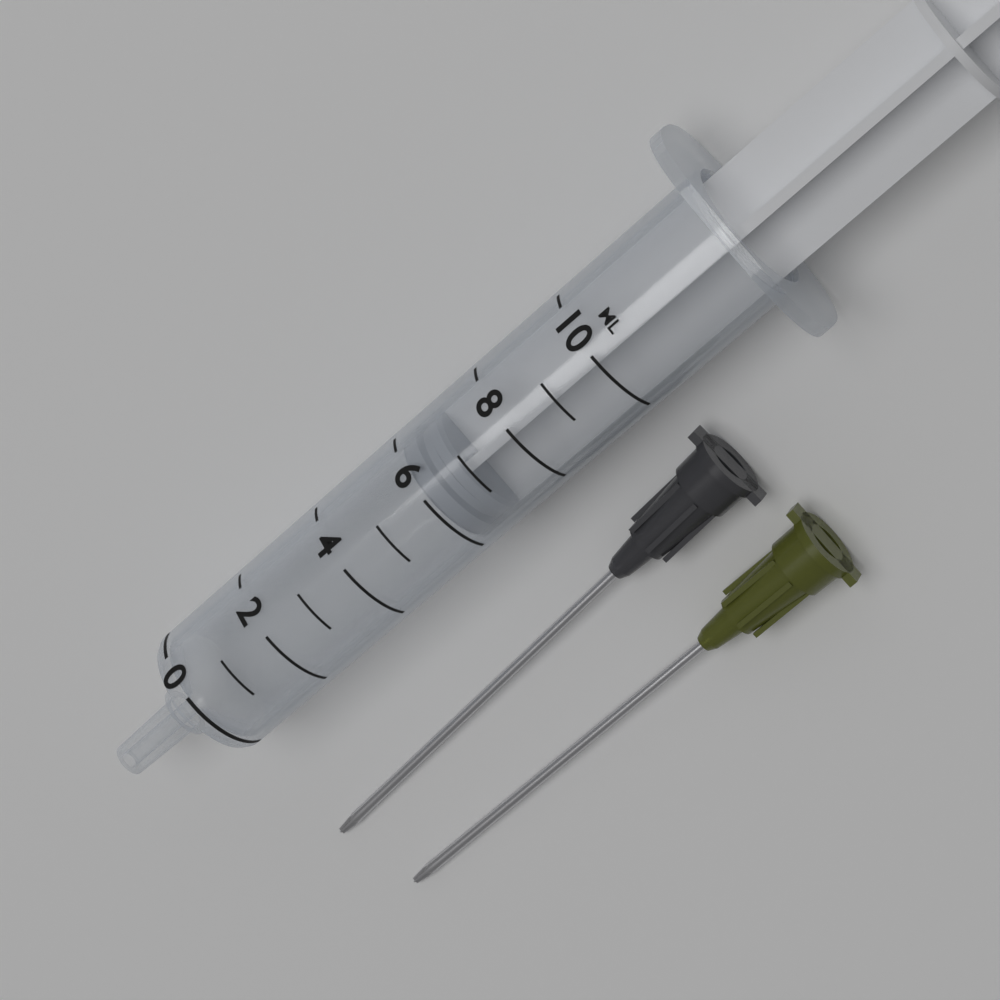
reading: 6 ml
